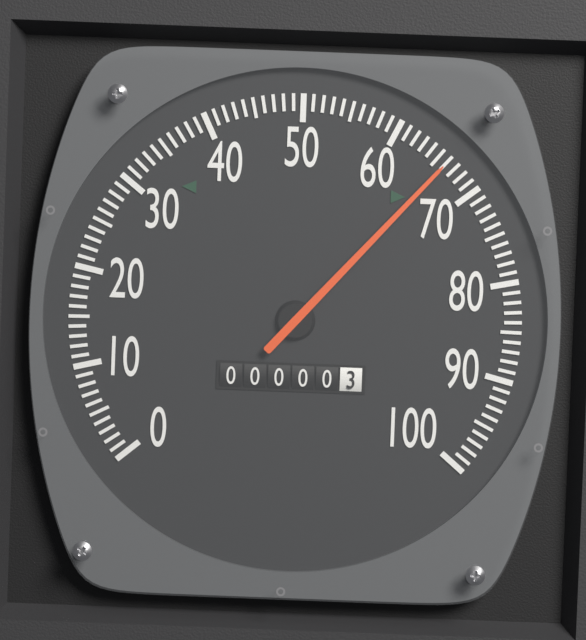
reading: 66 (no unit)
